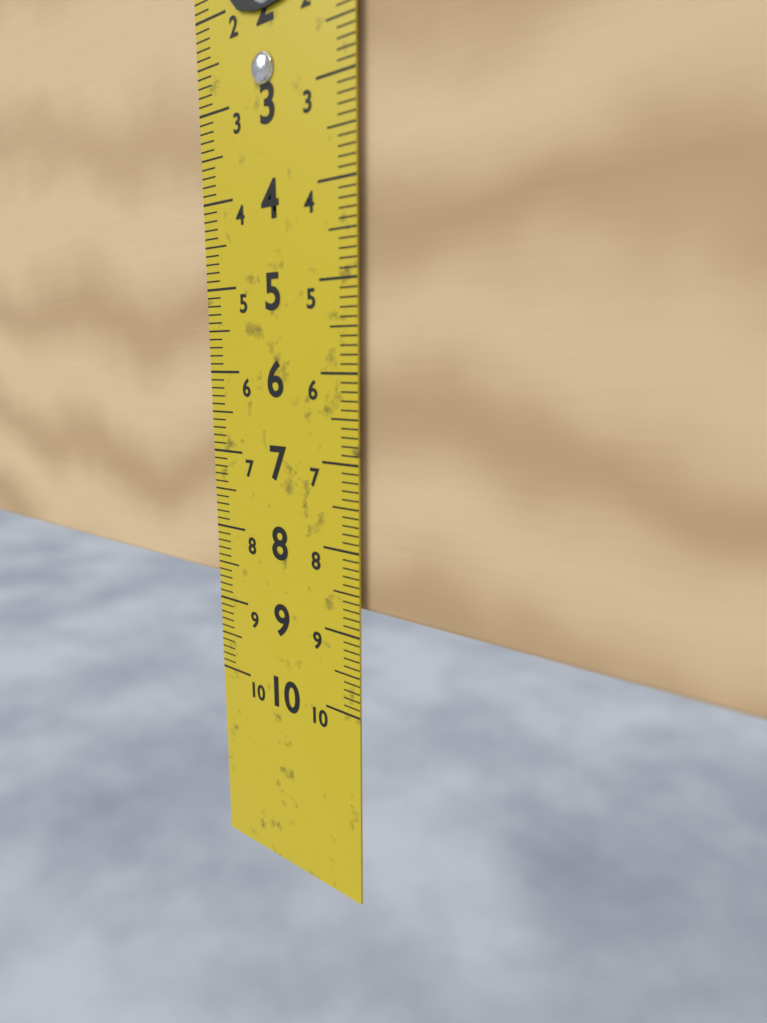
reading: 8.7 cm
